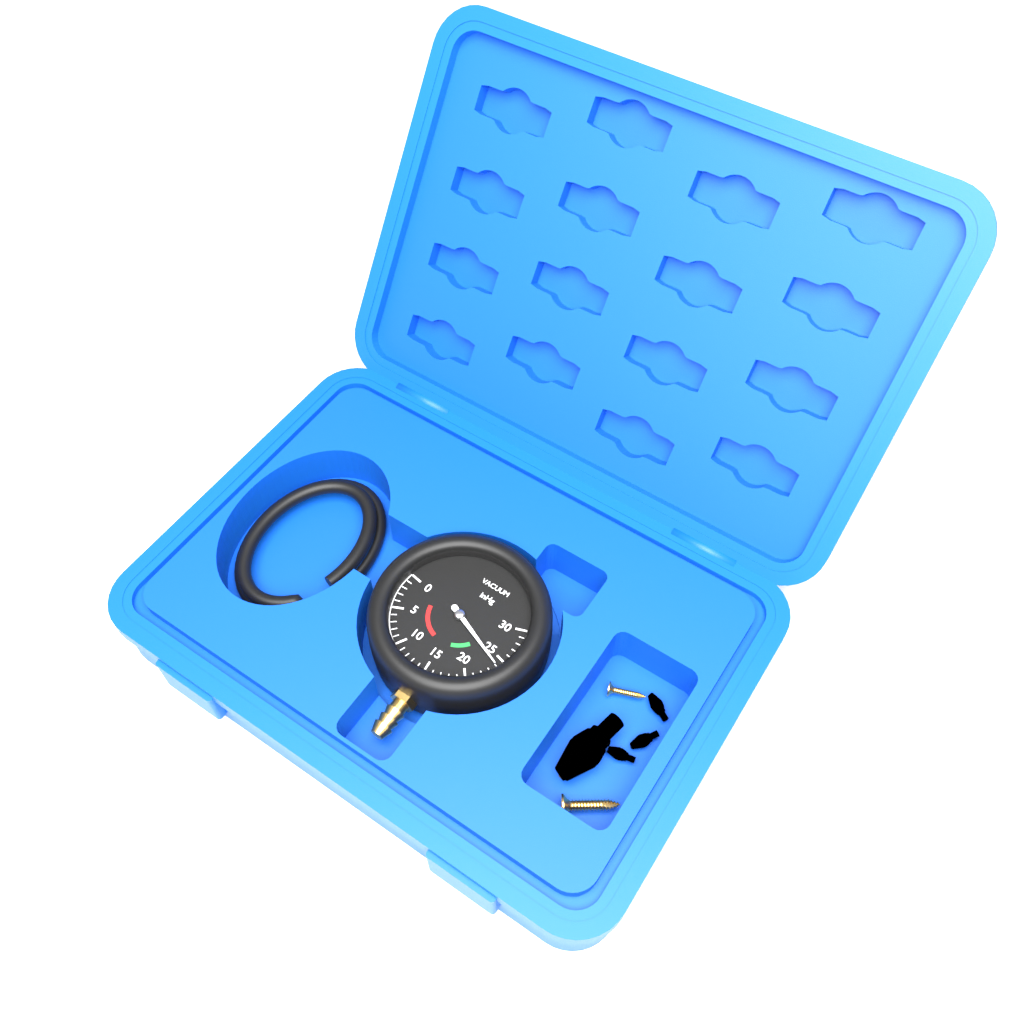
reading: 24 inHg
